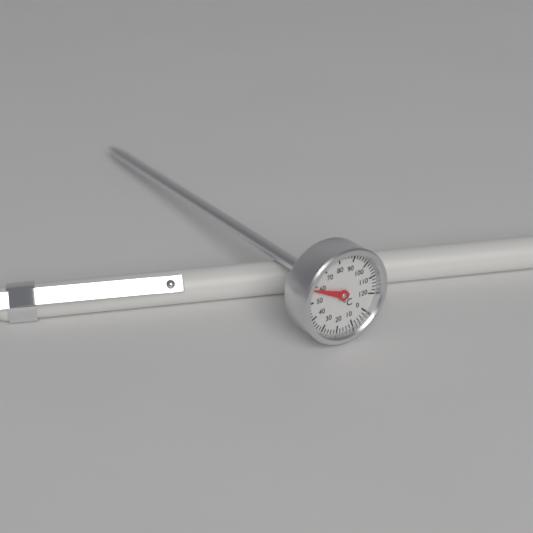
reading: 58 °C
